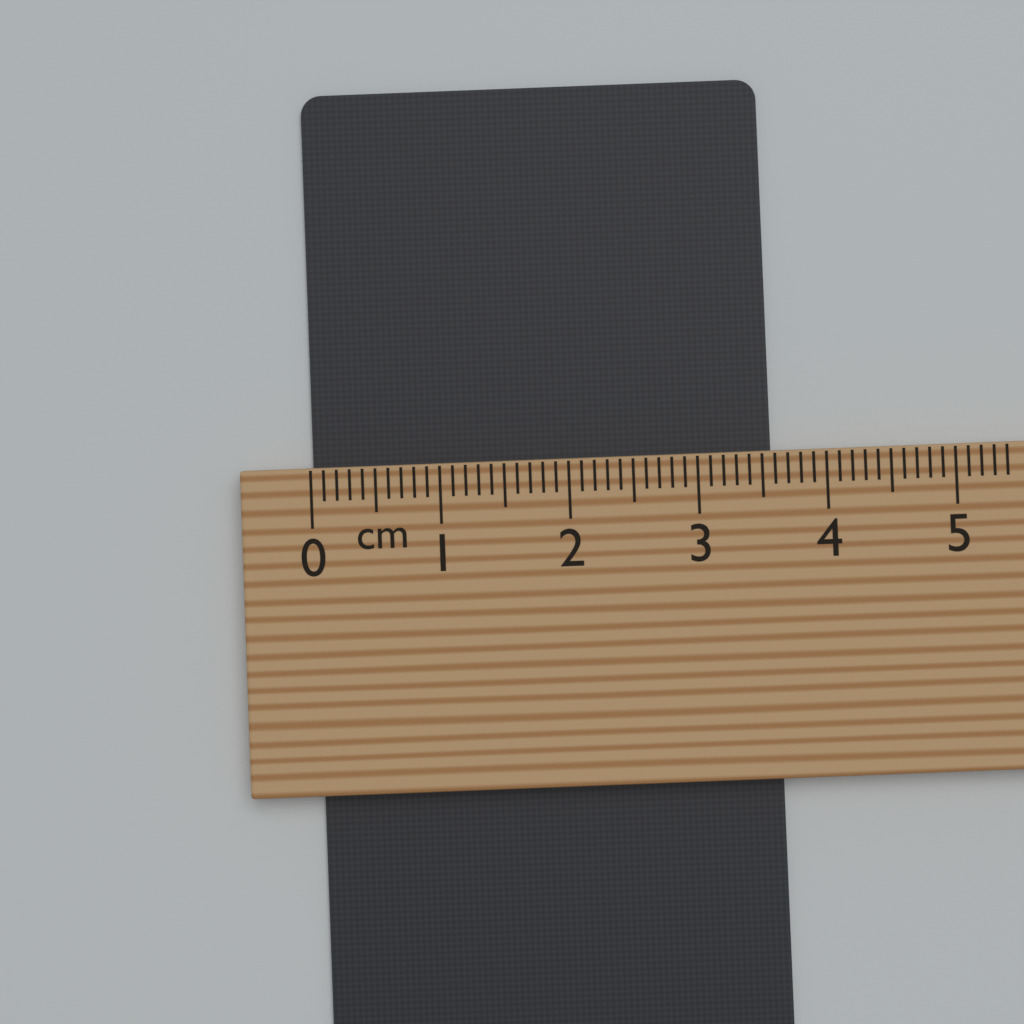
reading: 3.6 cm
